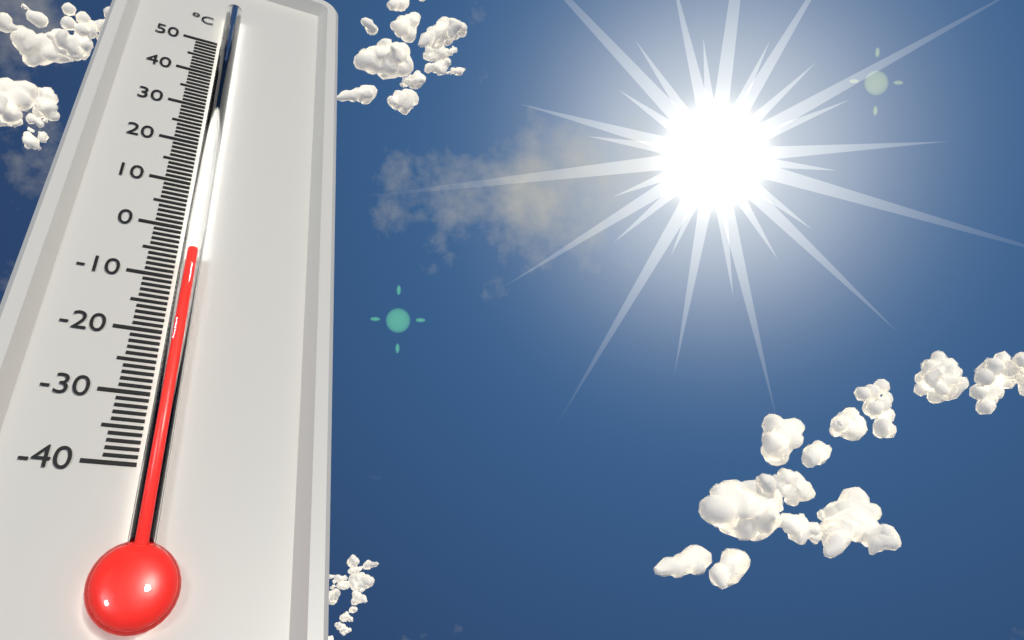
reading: -6 °C
